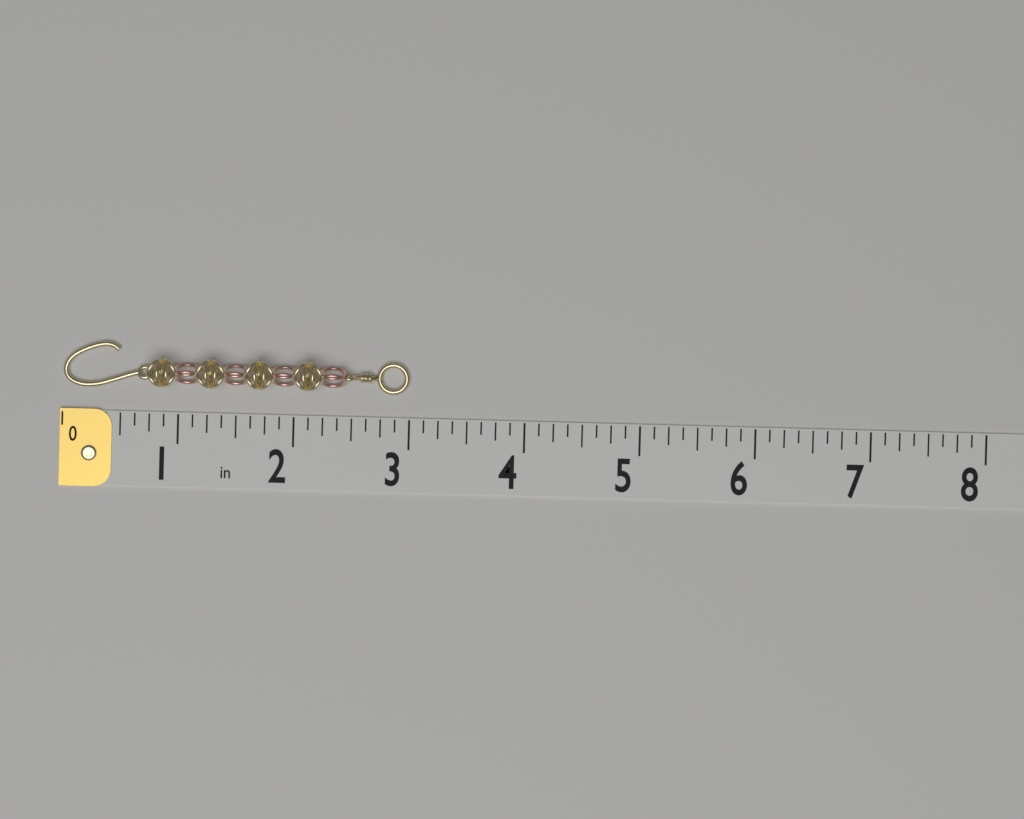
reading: 3.000 in
